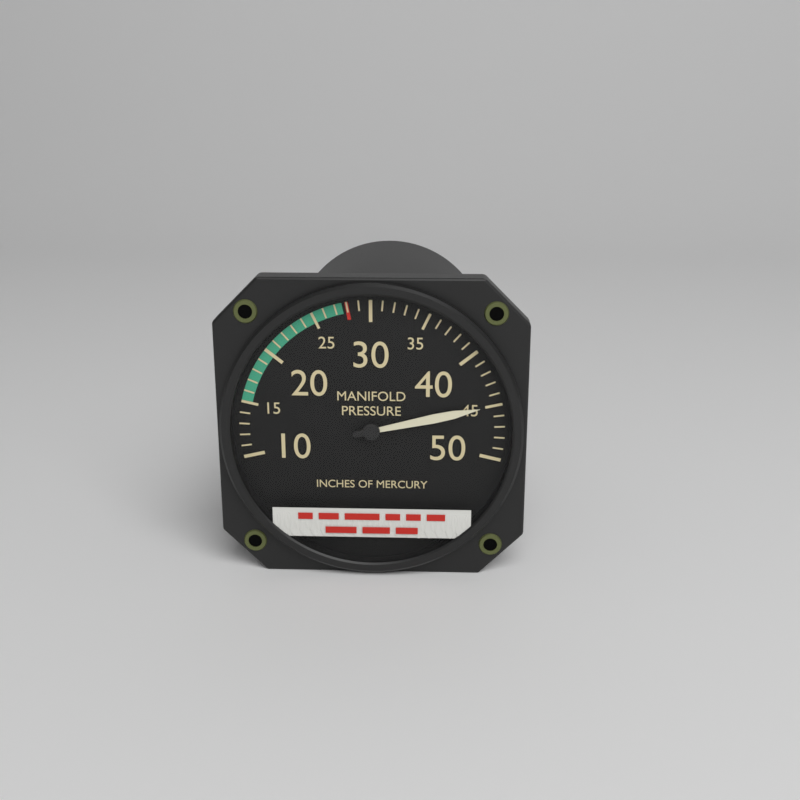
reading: 45 inHg
